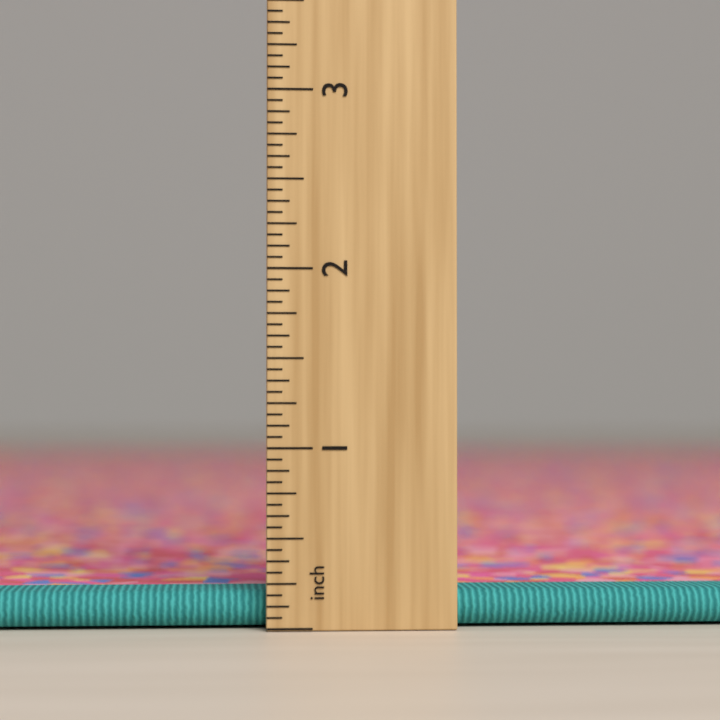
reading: 0.2500 inch
